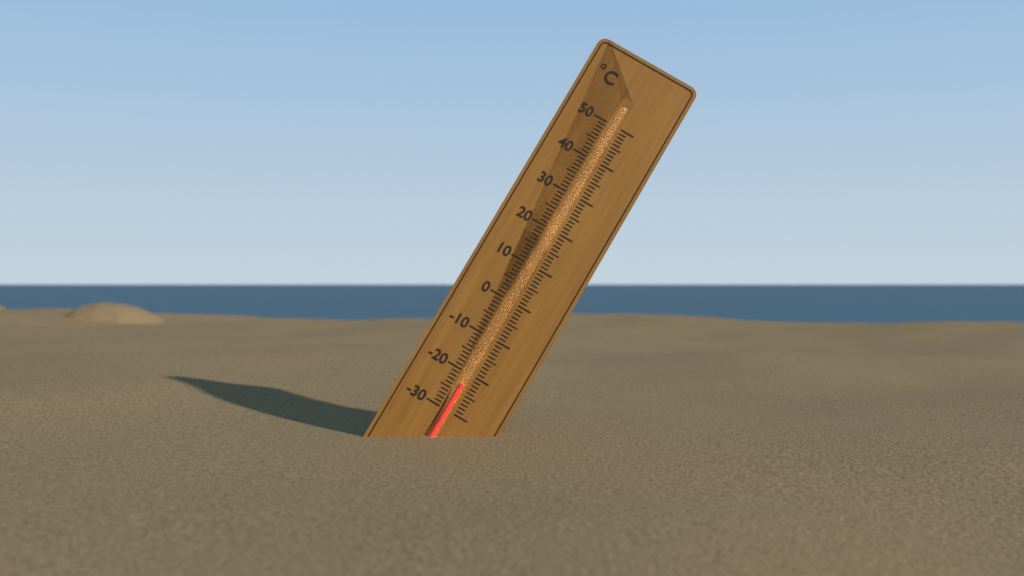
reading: -23 °C
